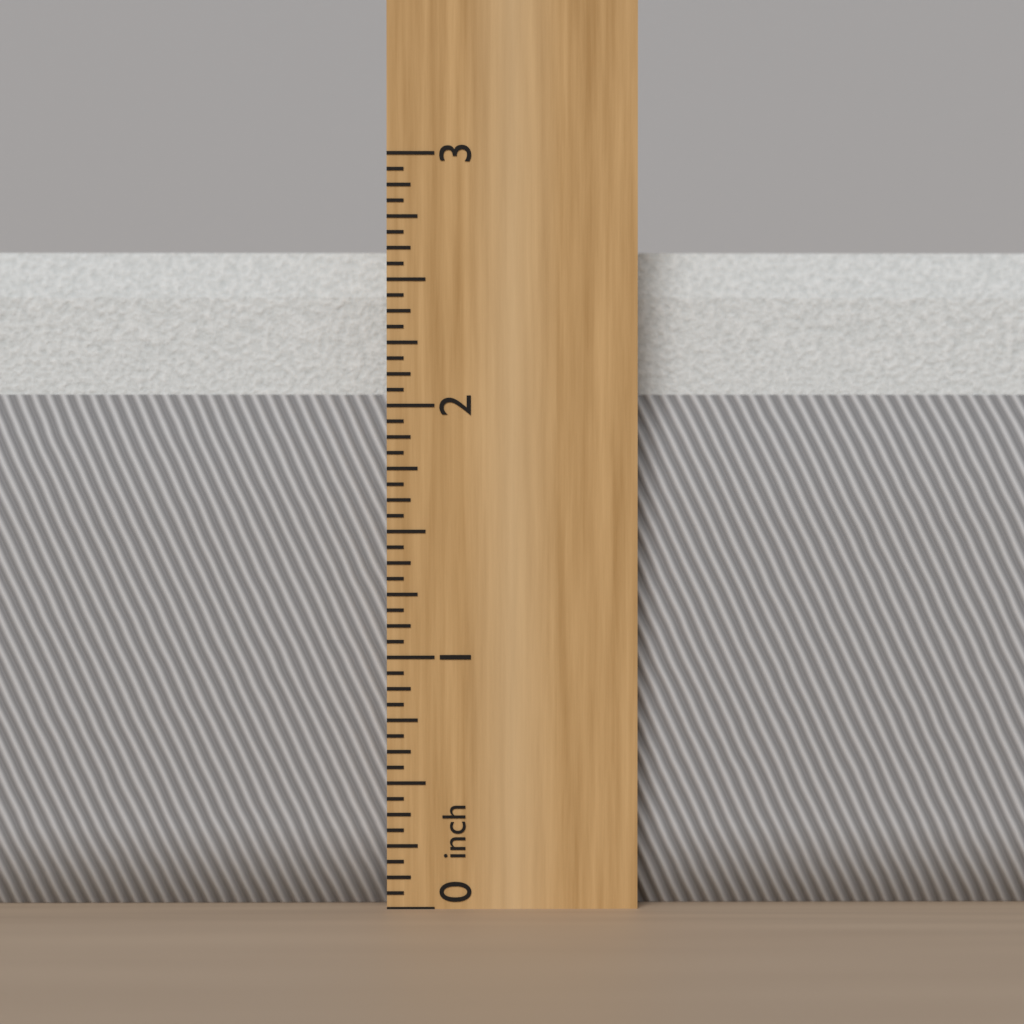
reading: 2.6250 inch
